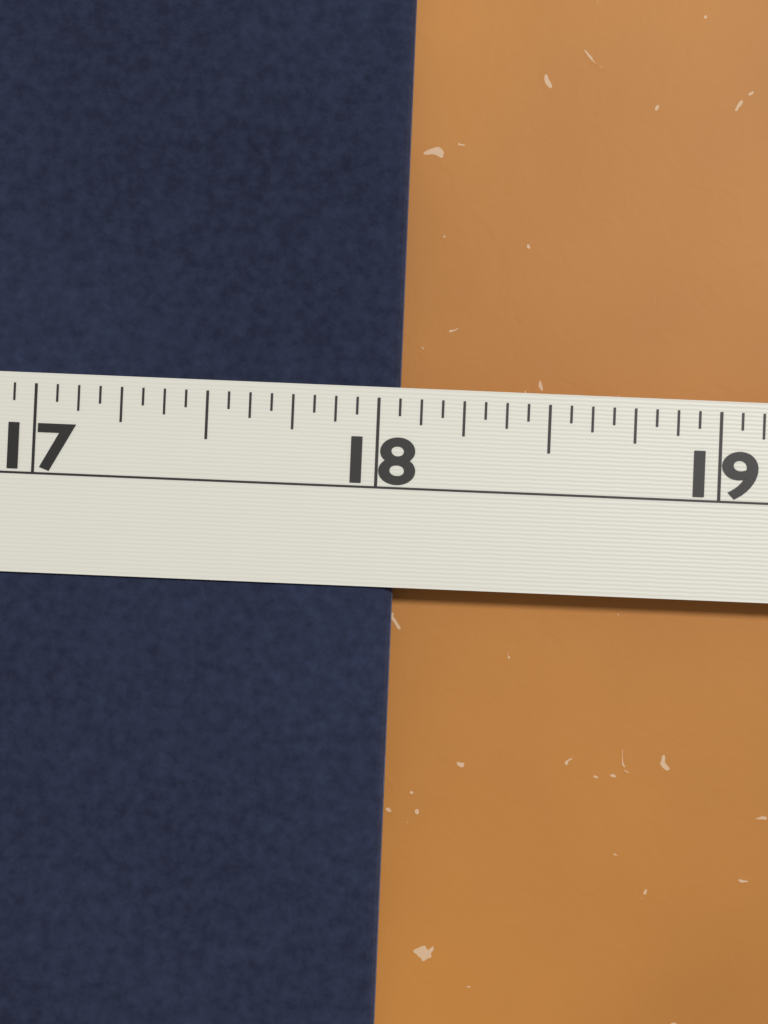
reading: 18.0625 in
